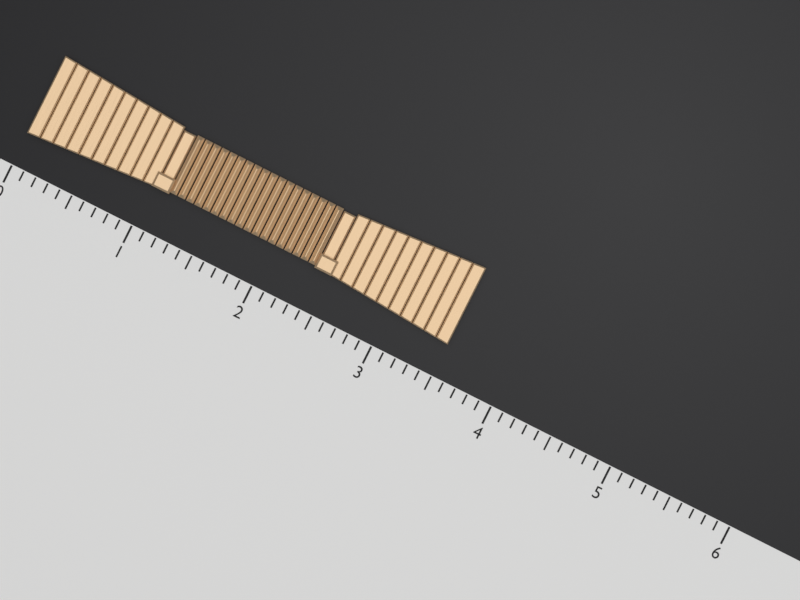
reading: 3.5 (no unit)
